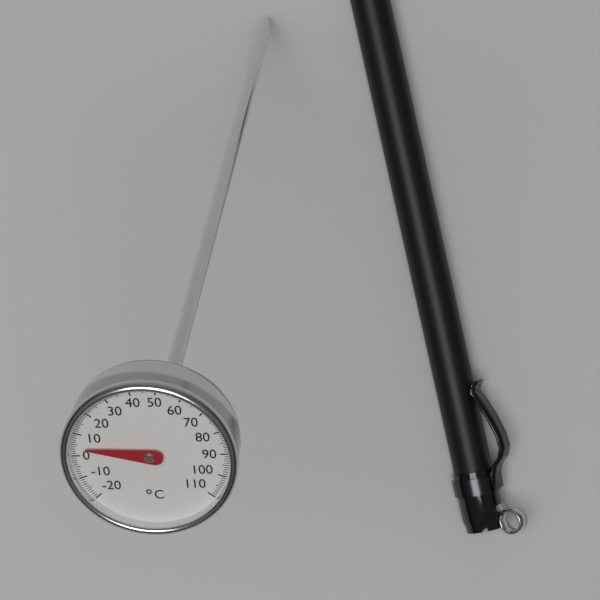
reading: 4 °C
